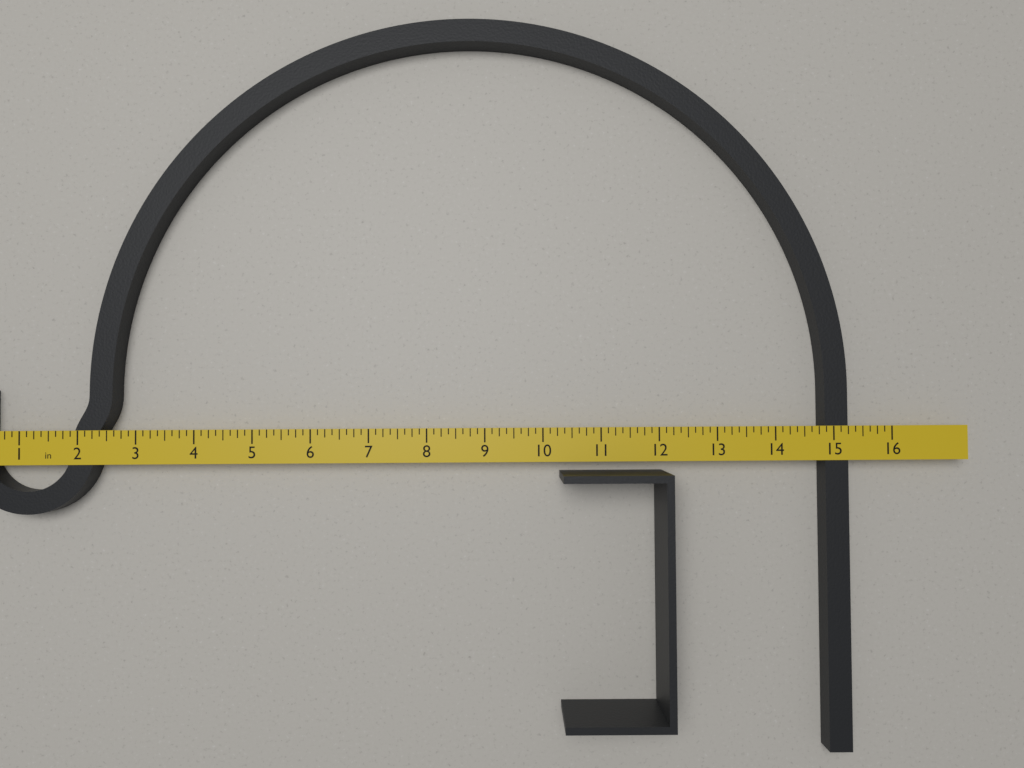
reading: 15.250 in
